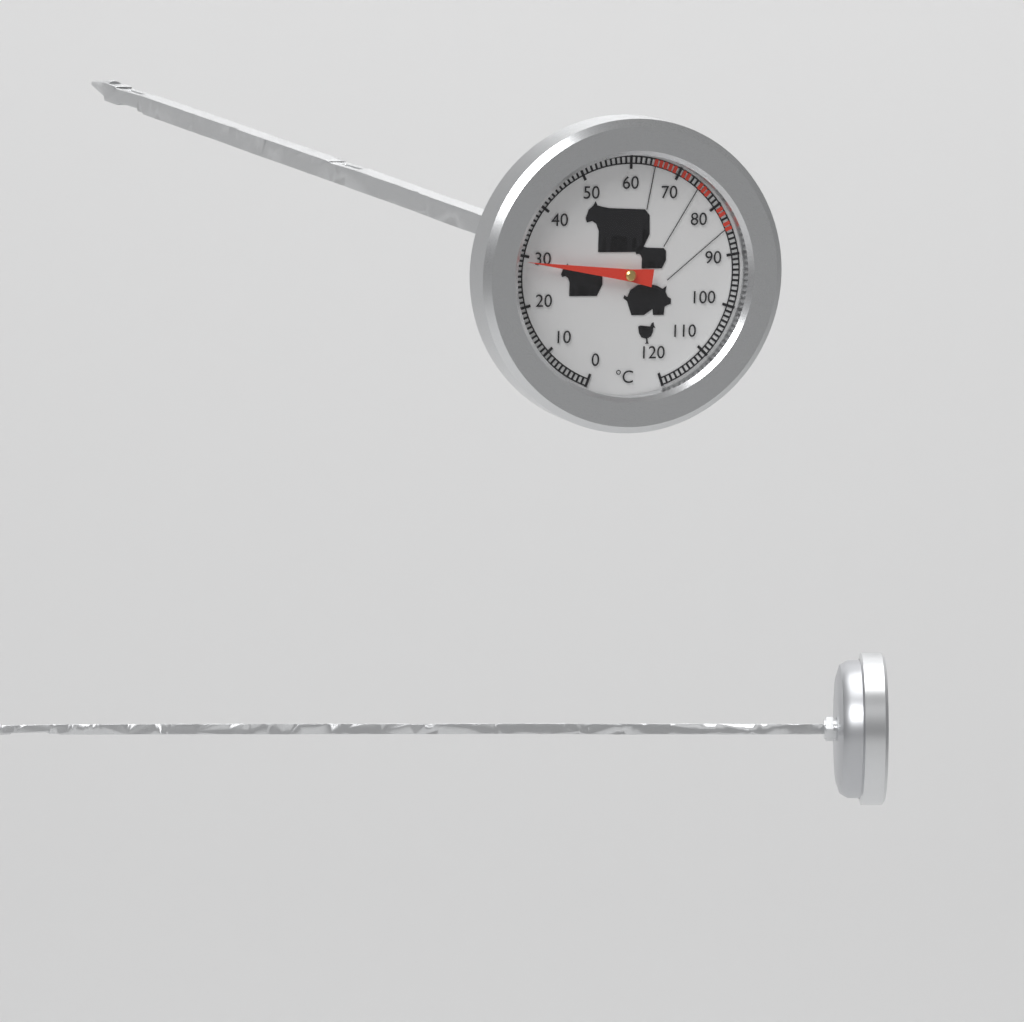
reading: 29 °C
